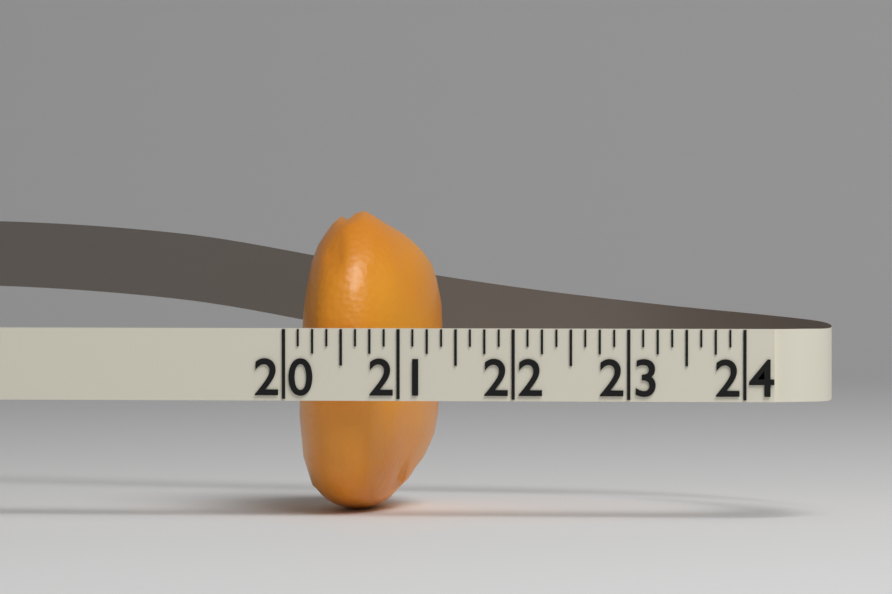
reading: 21.250 (no unit)
